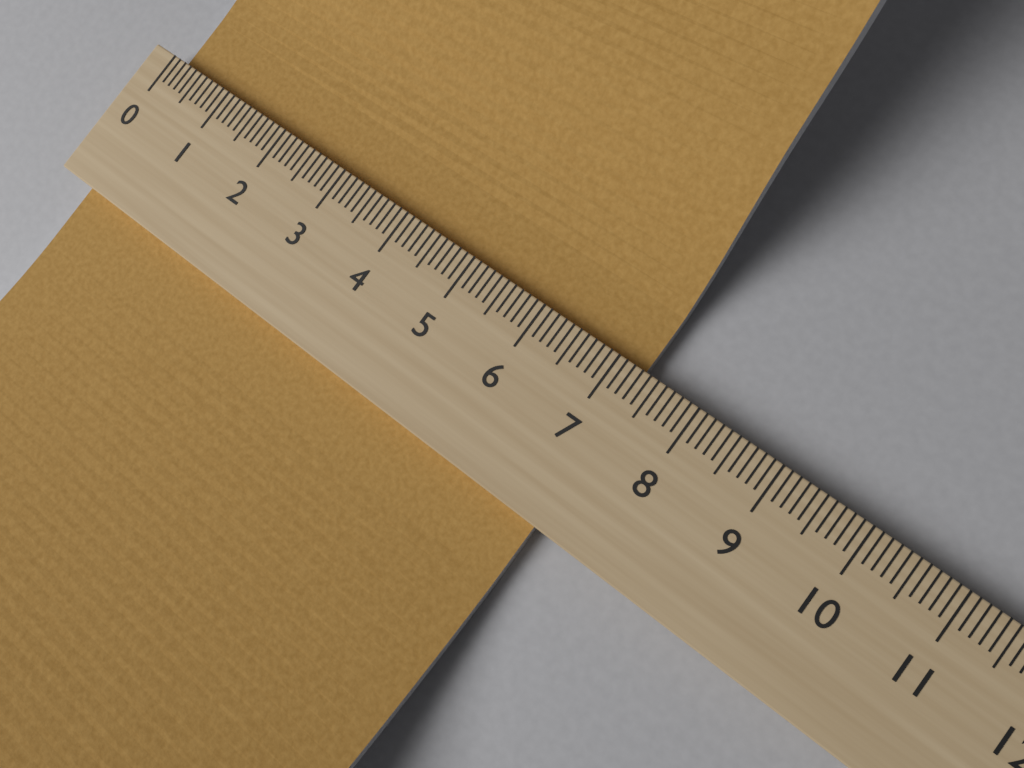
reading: 7.3 (no unit)
